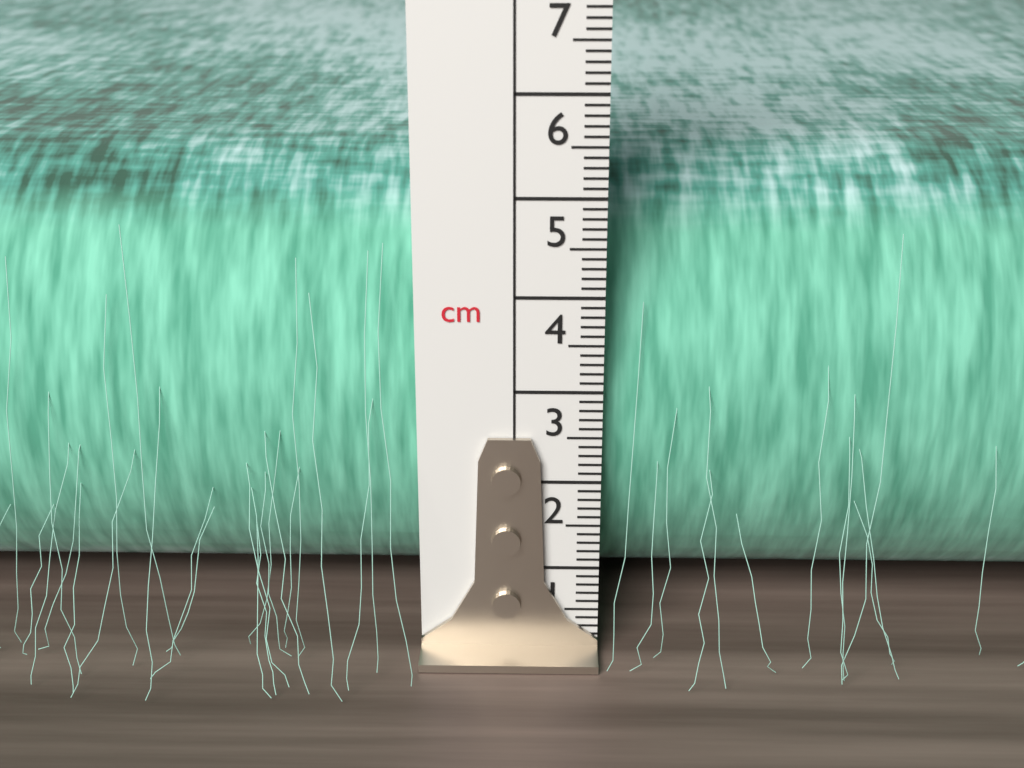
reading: 5.1 cm
